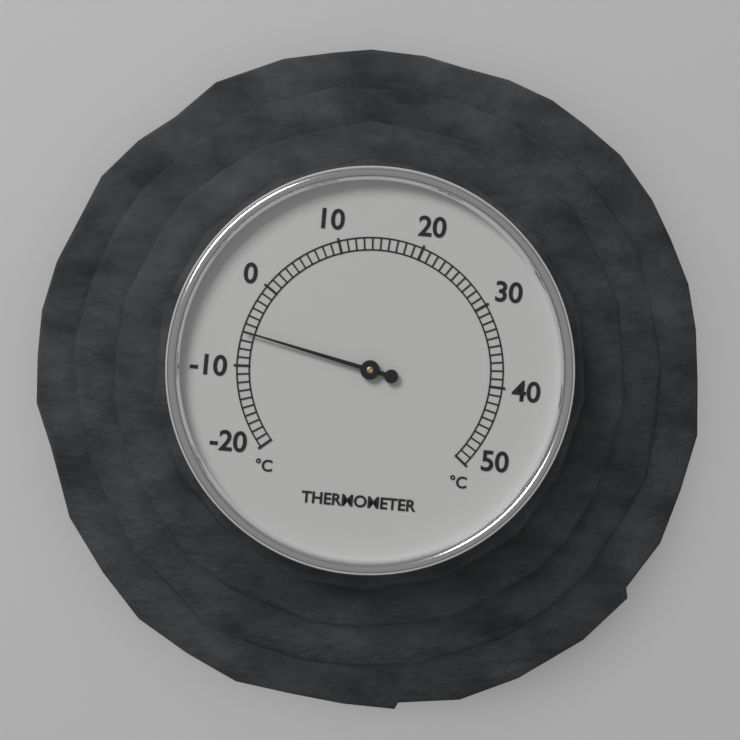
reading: -6 °C
